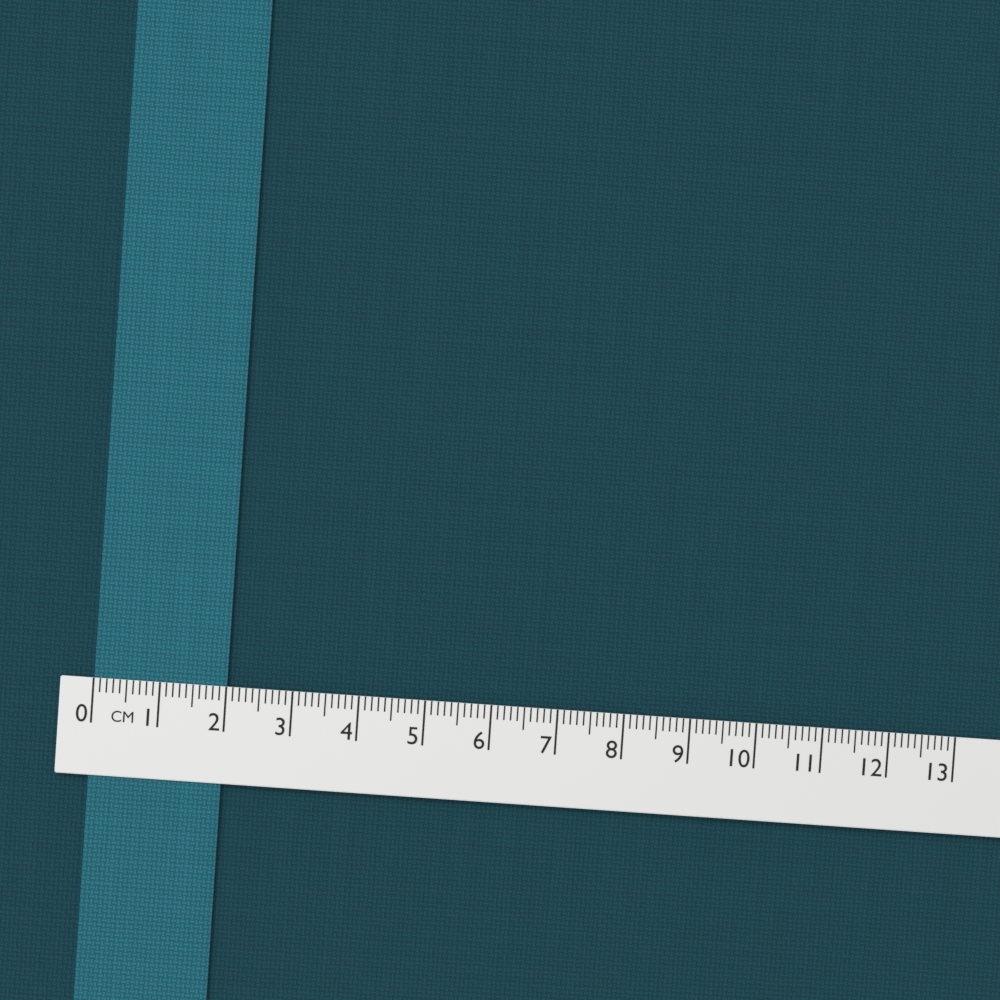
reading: 2.0 cm
